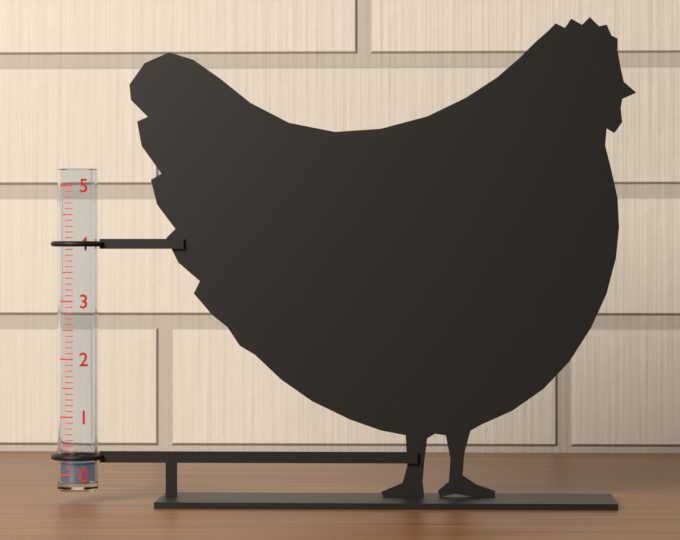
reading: 0.2 (no unit)
